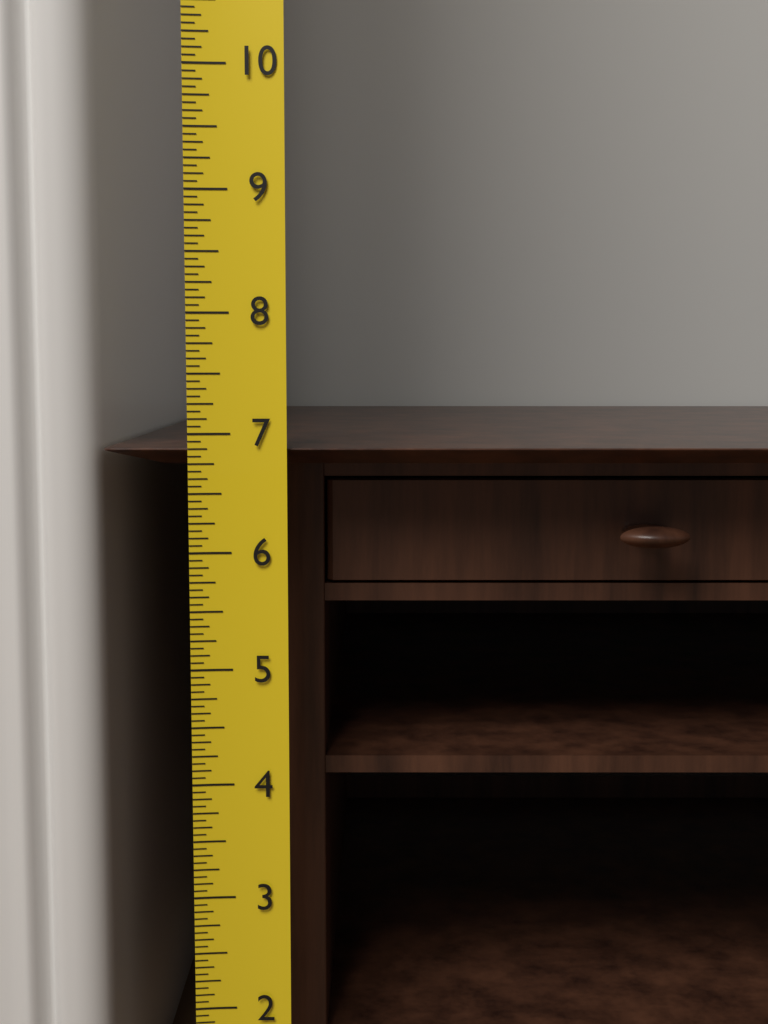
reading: 6.8750 (no unit)
